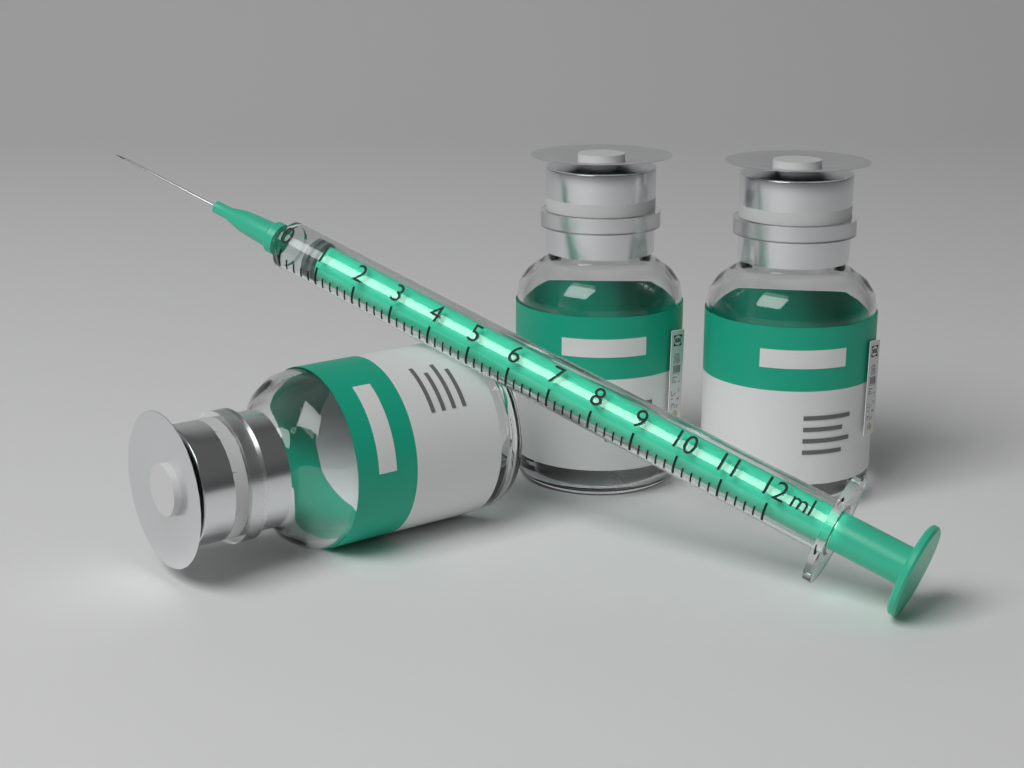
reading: 0.5 ml
